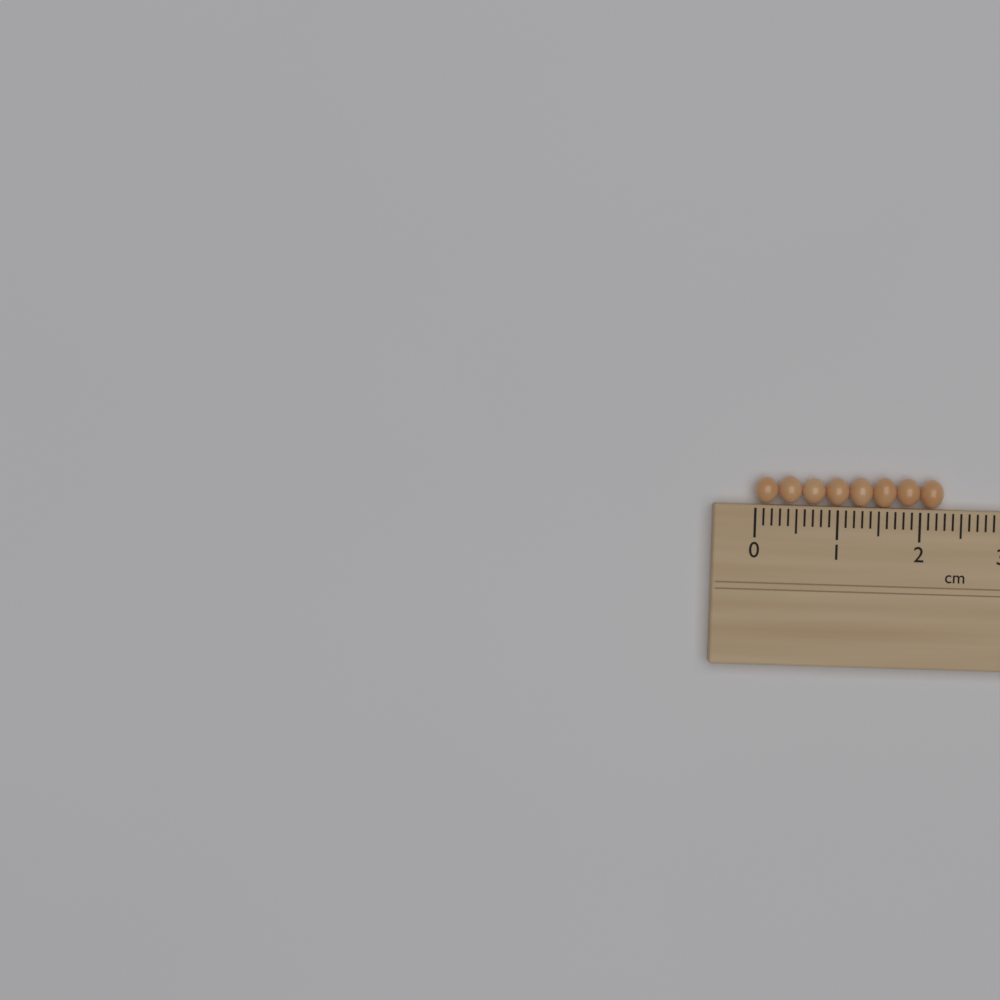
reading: 2.3 cm
